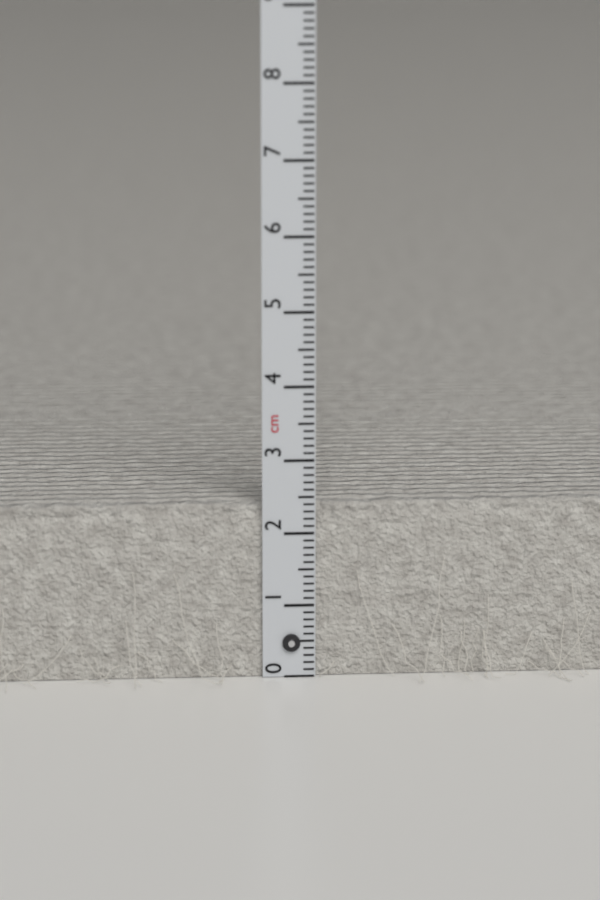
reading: 2.4 cm
